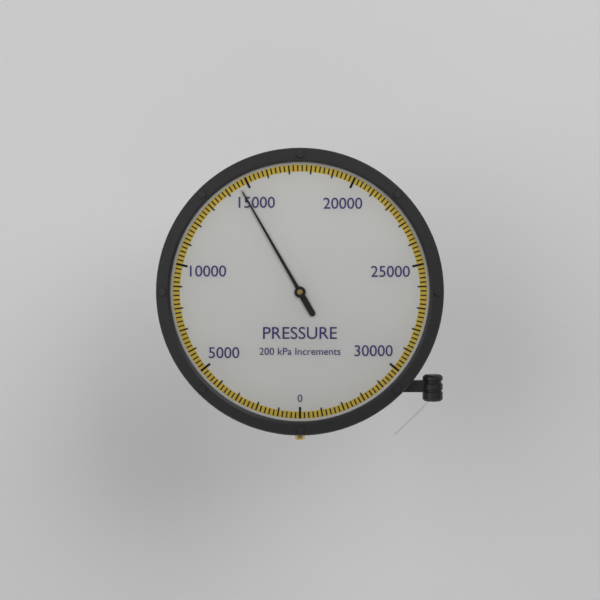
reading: 14600 kPa
